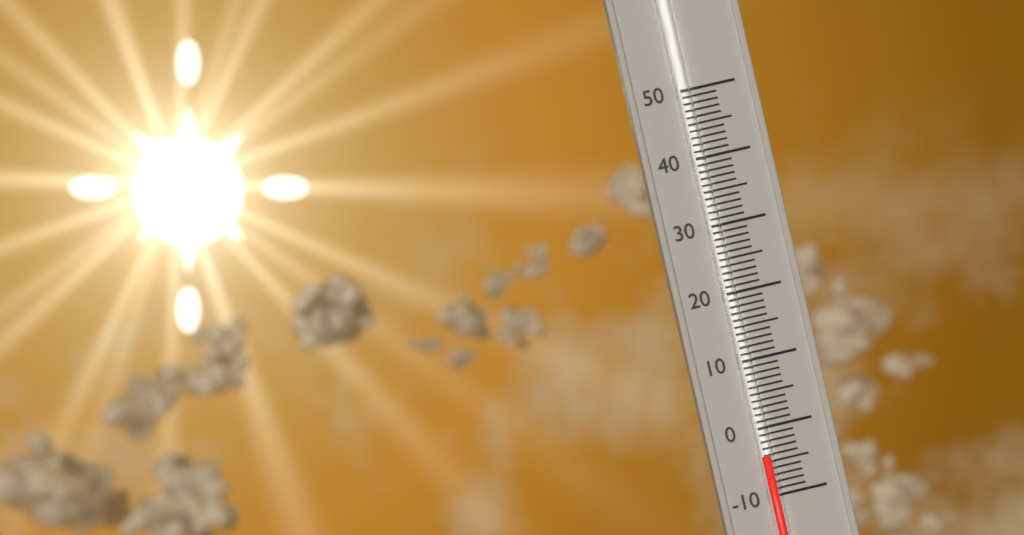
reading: -4 (no unit)
